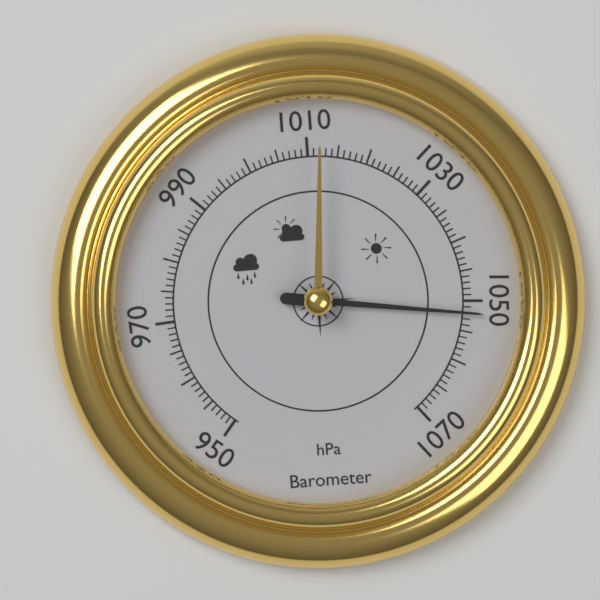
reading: 1052 hPa
